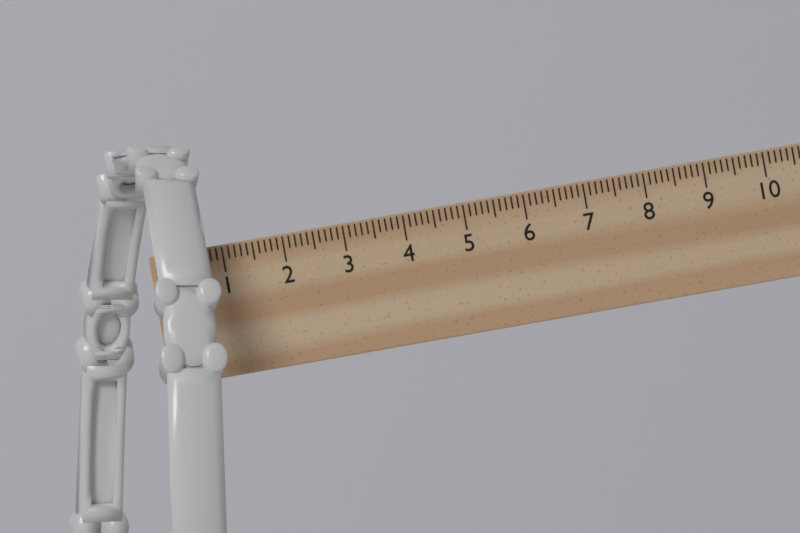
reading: 1.0 cm
